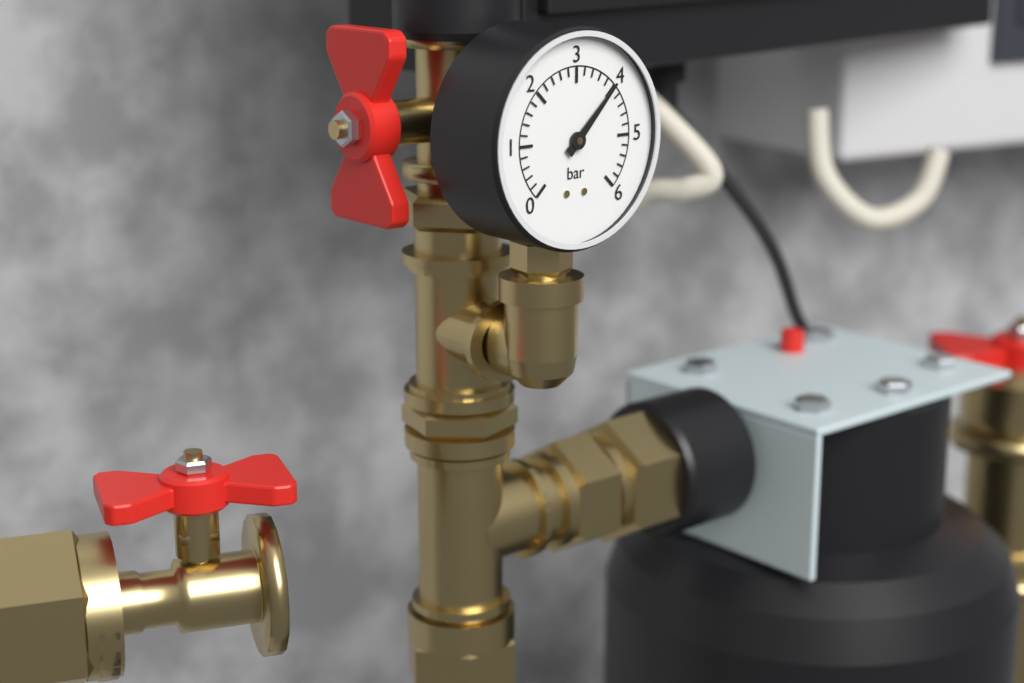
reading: 4.0 bar
